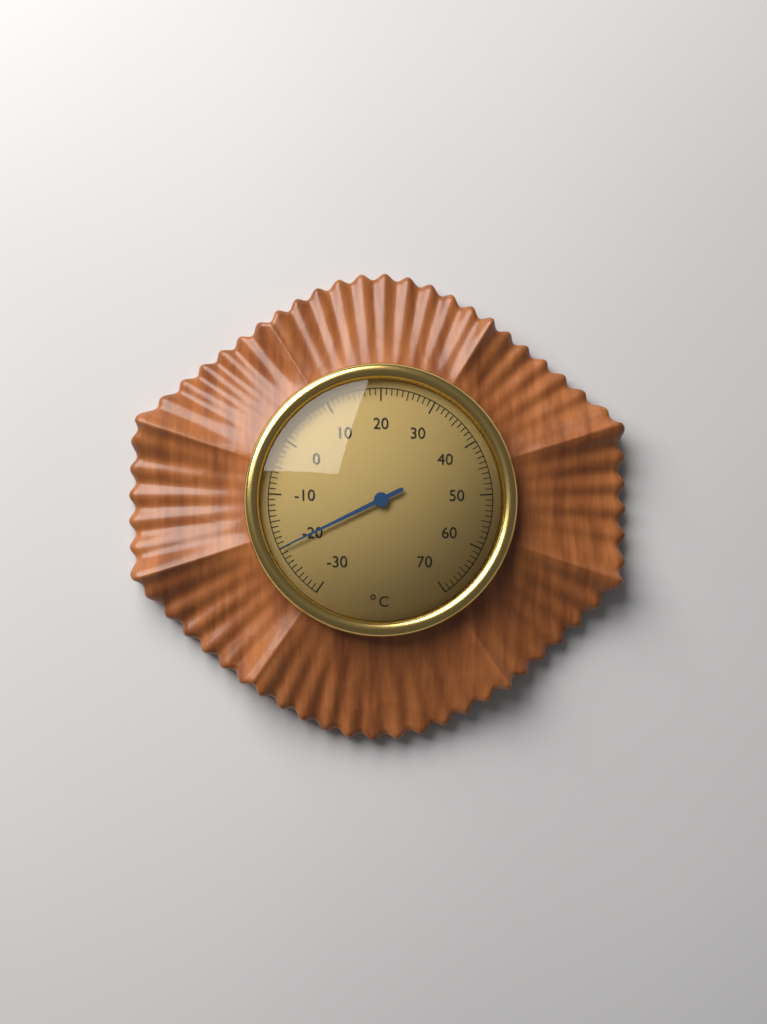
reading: -20 °C
